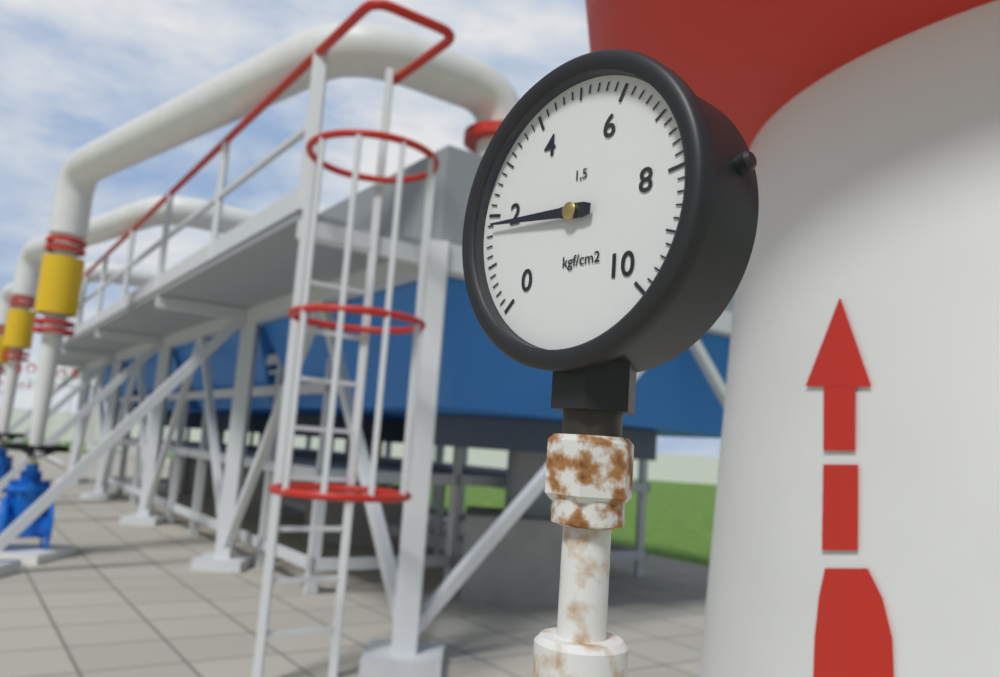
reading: 1.8 kgf/cm²
